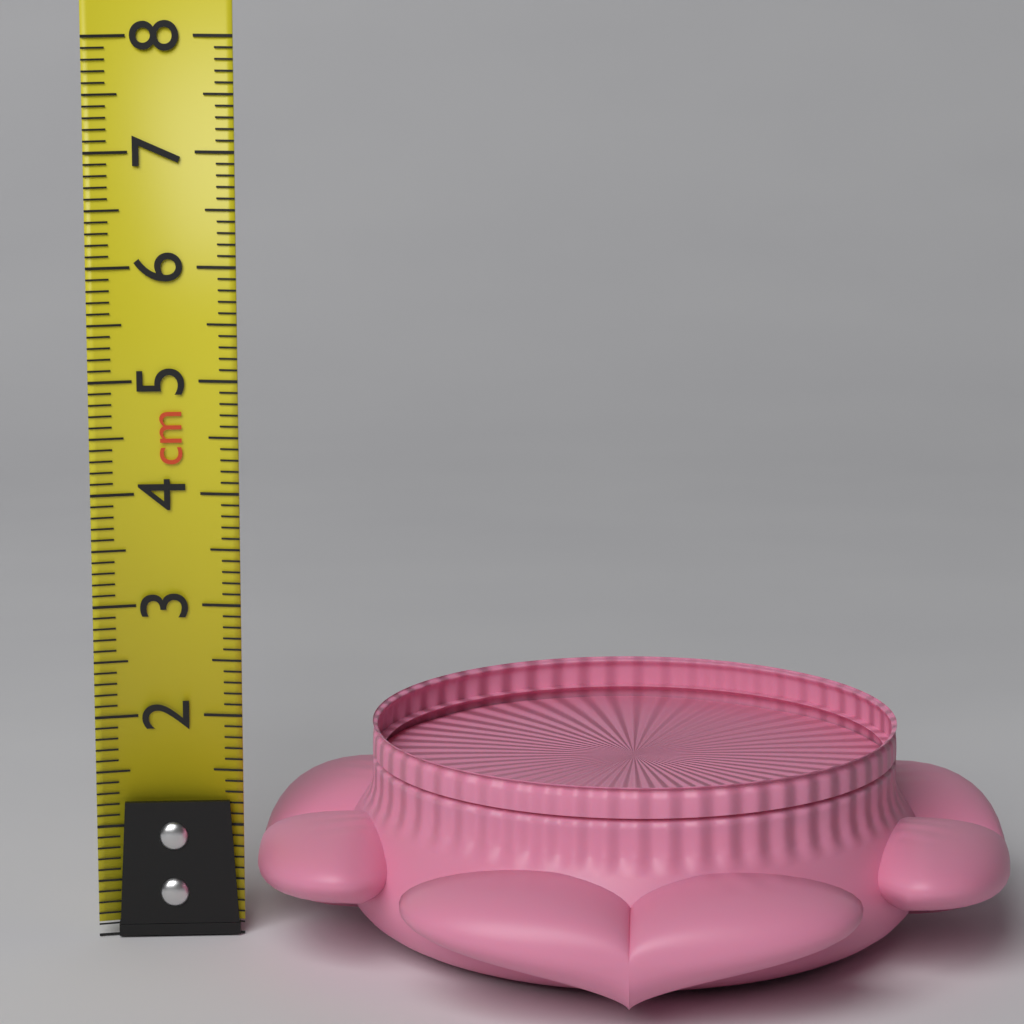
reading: 1.9 cm
